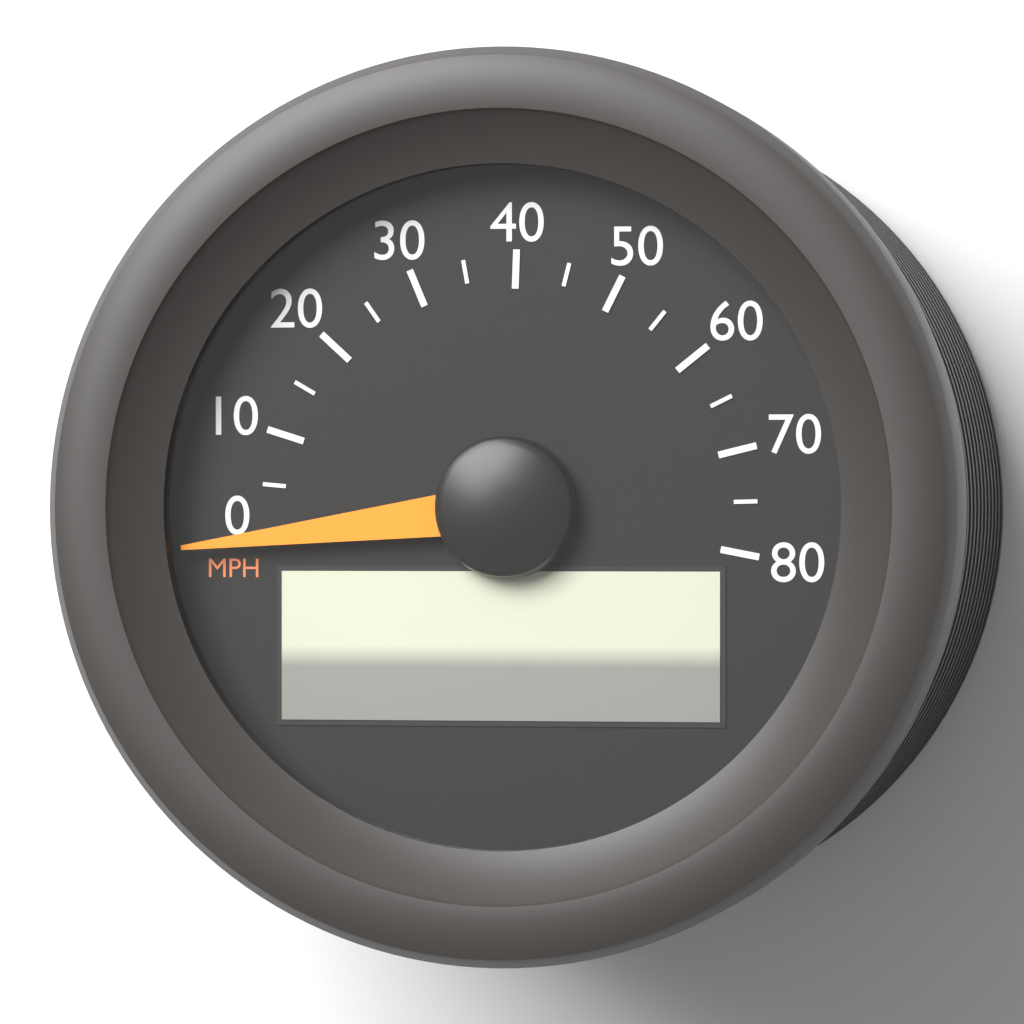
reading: 0 MPH
